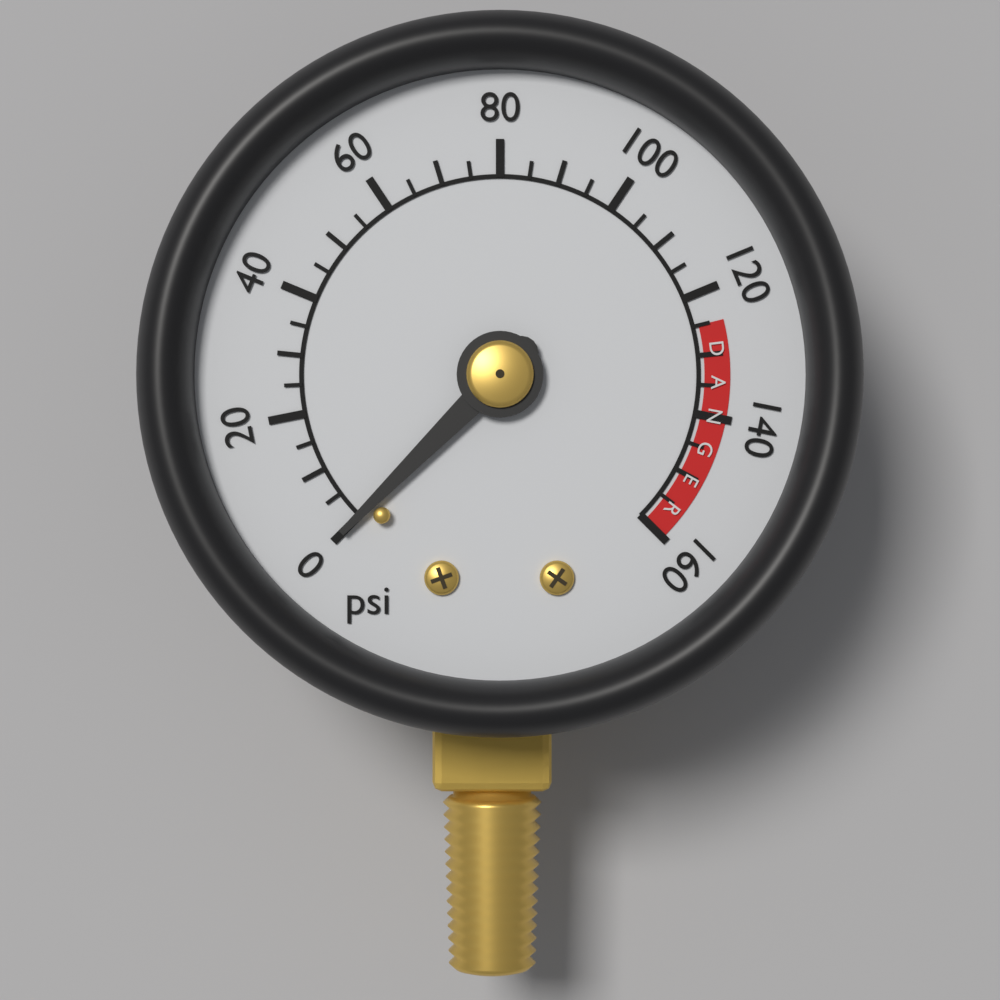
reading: 0 psi
